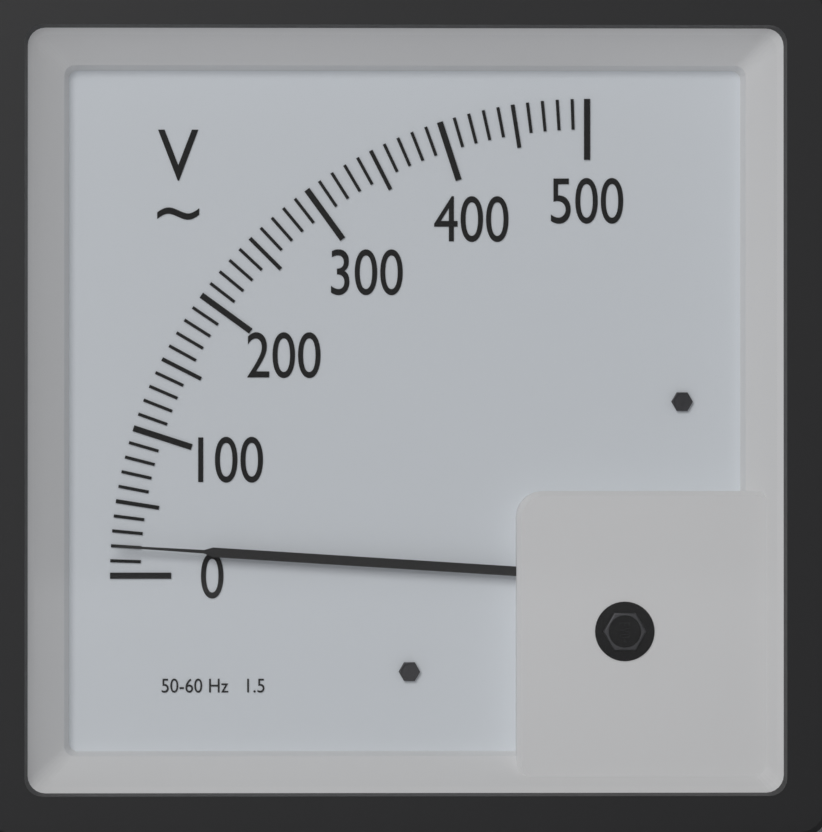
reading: 20 V
